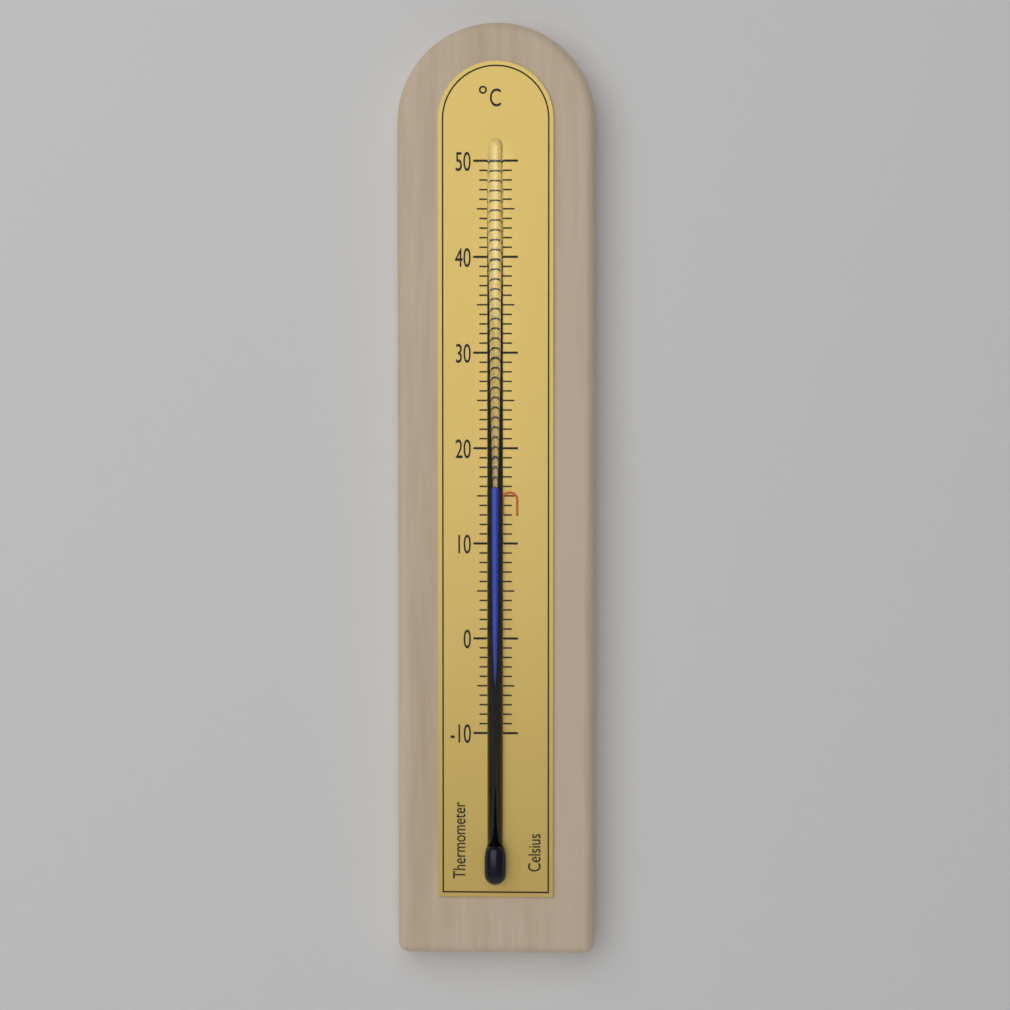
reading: 16 °C
